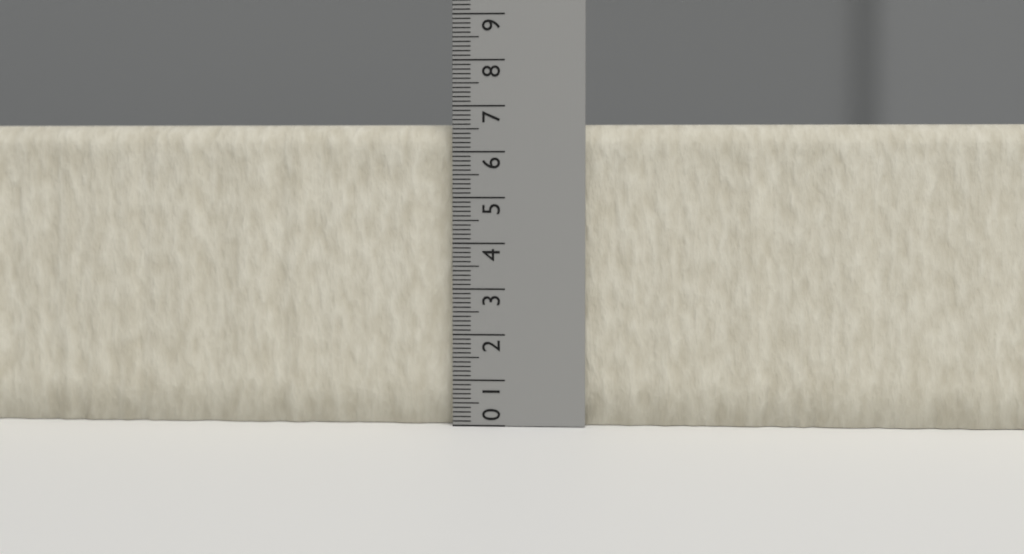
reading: 6.6 (no unit)
